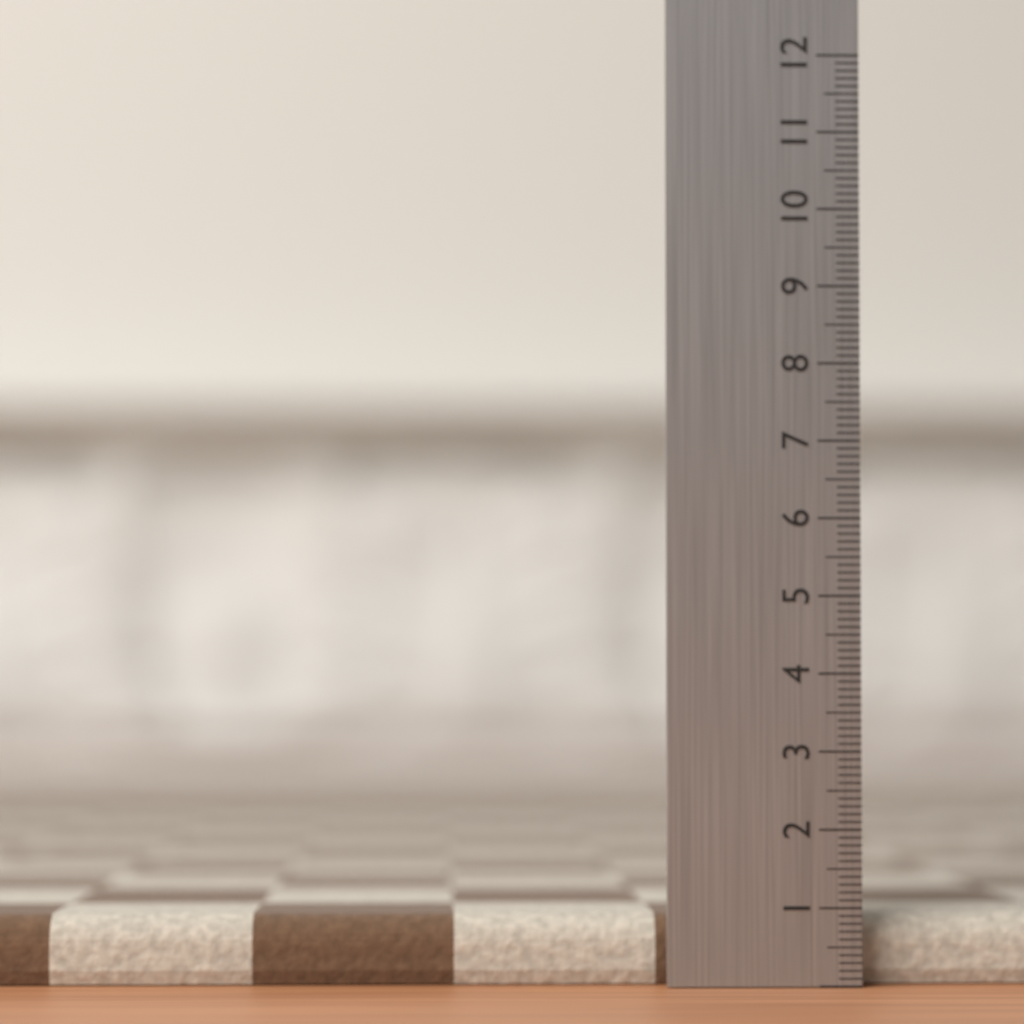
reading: 0.9 (no unit)
